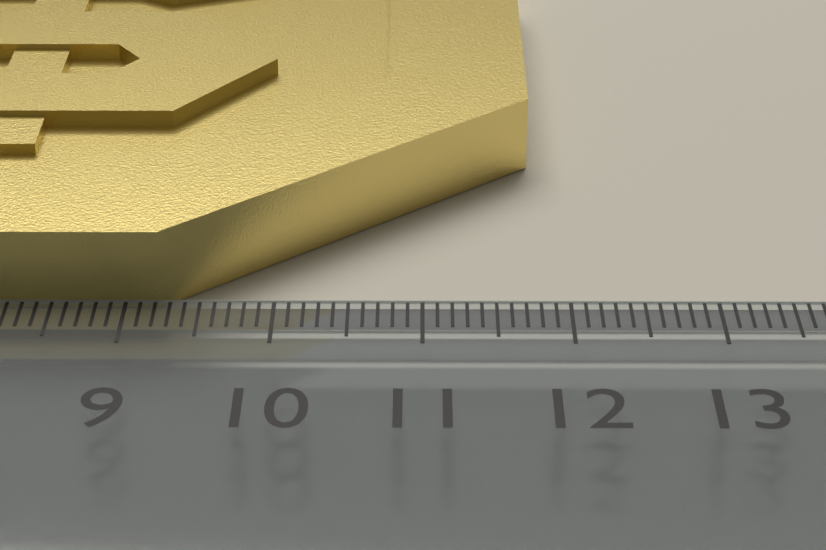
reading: 11.8 cm
